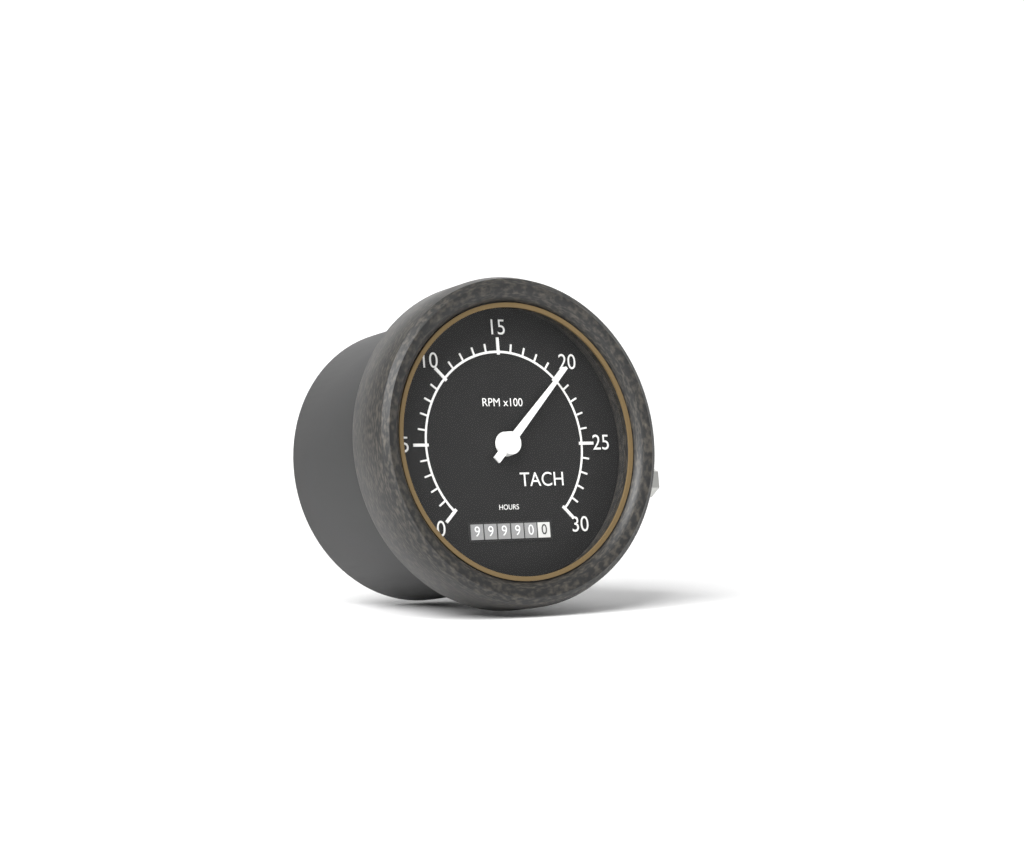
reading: 2000 RPM
